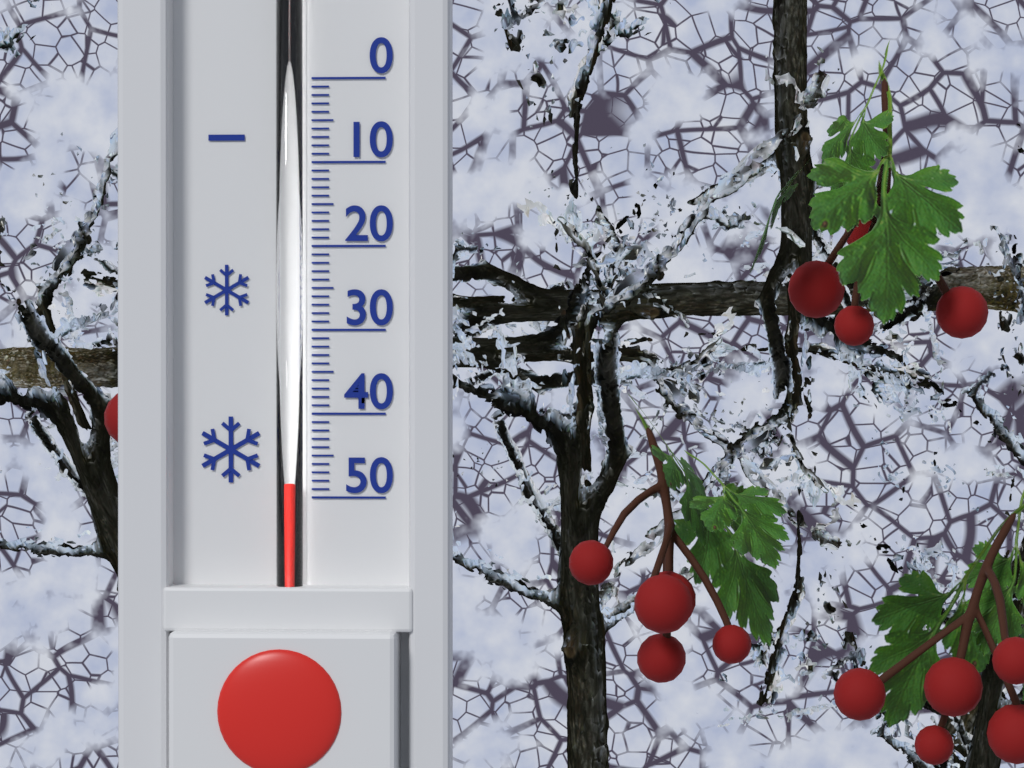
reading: 48 (no unit)
